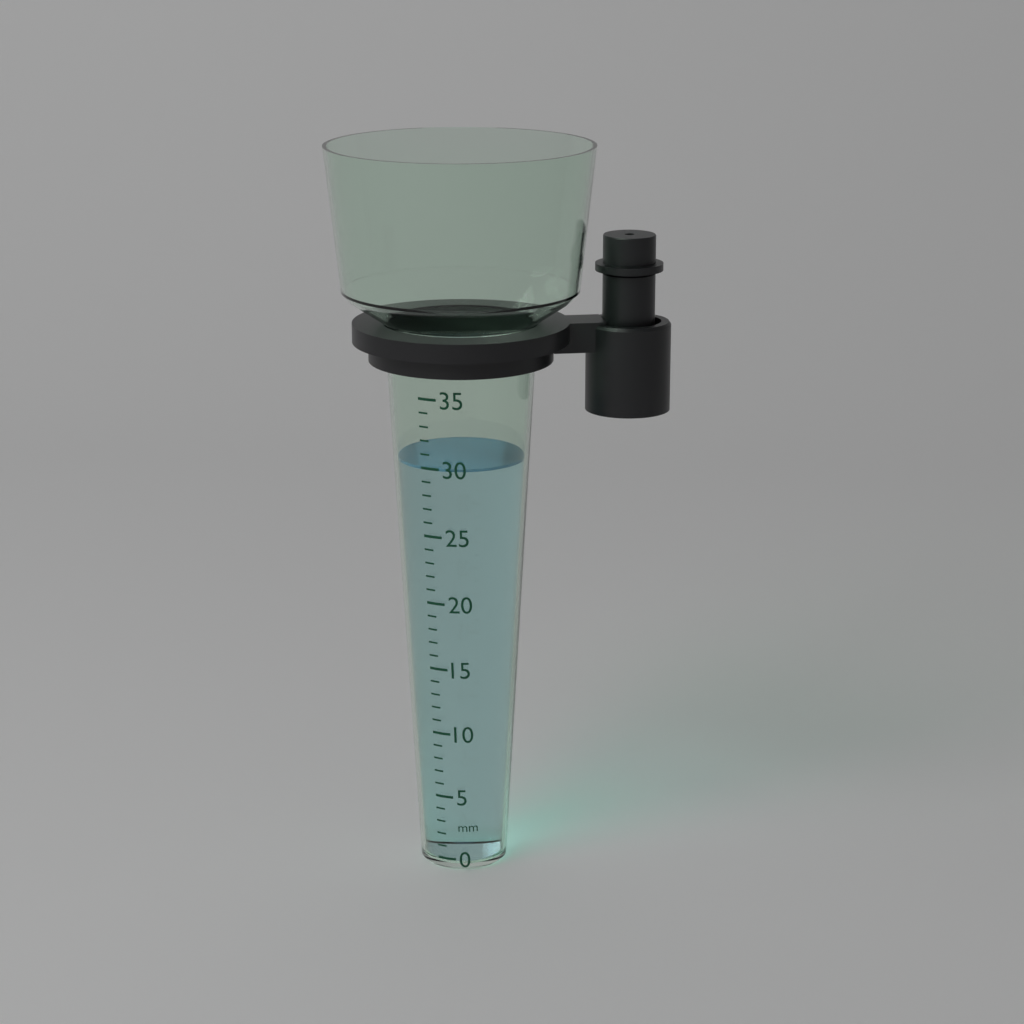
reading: 30 mm
